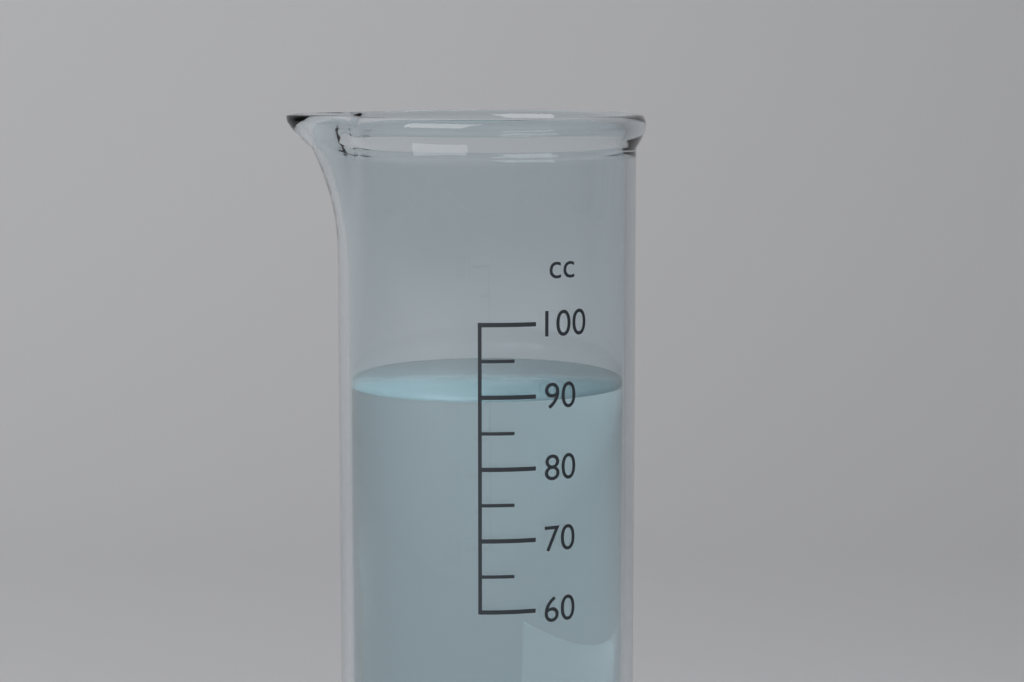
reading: 90 cc
